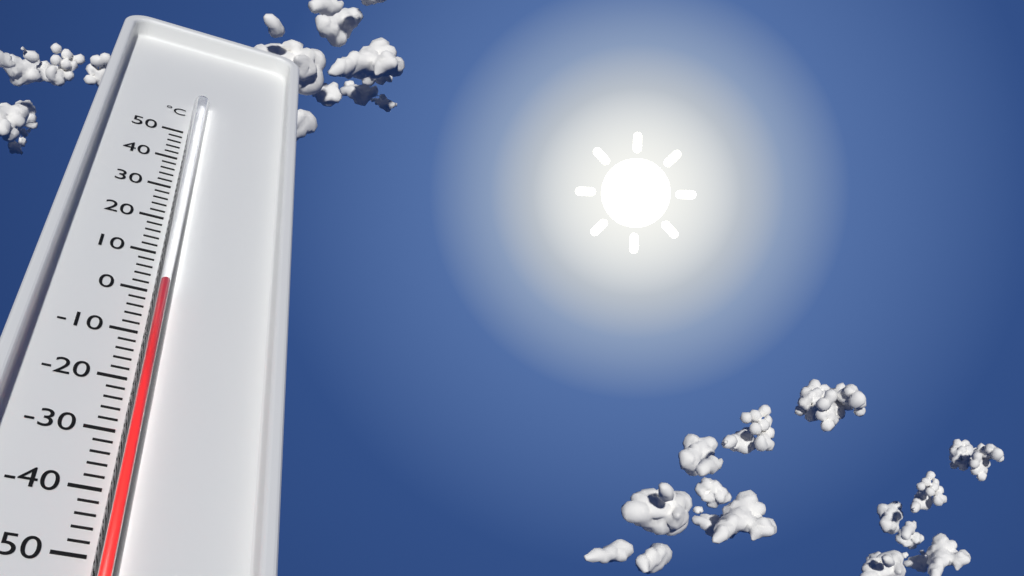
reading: 0 °C
